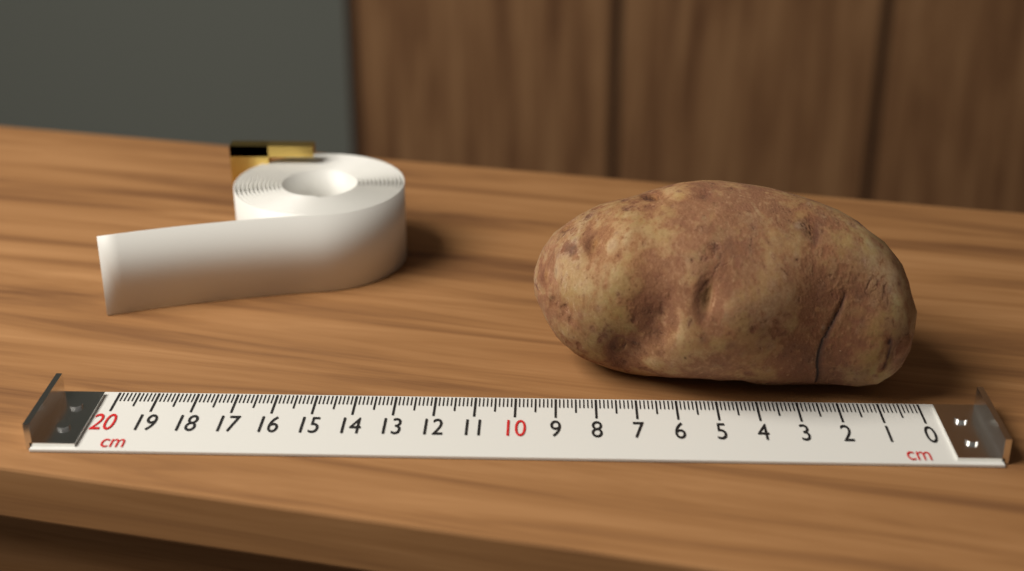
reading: 9.6 cm
